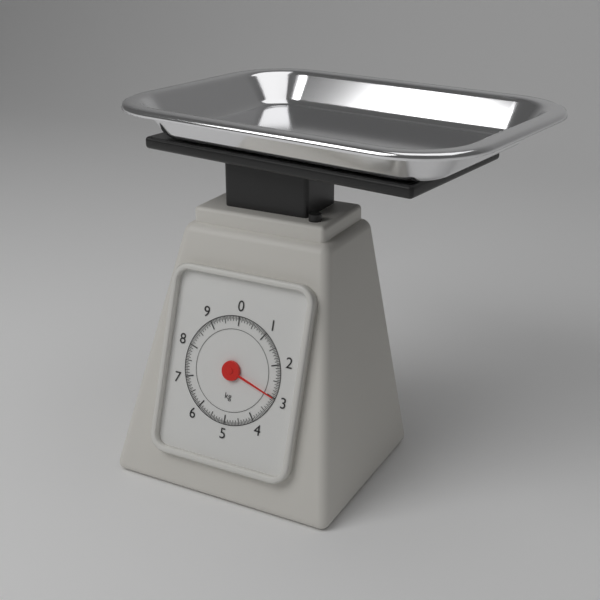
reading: 3.00 kg
